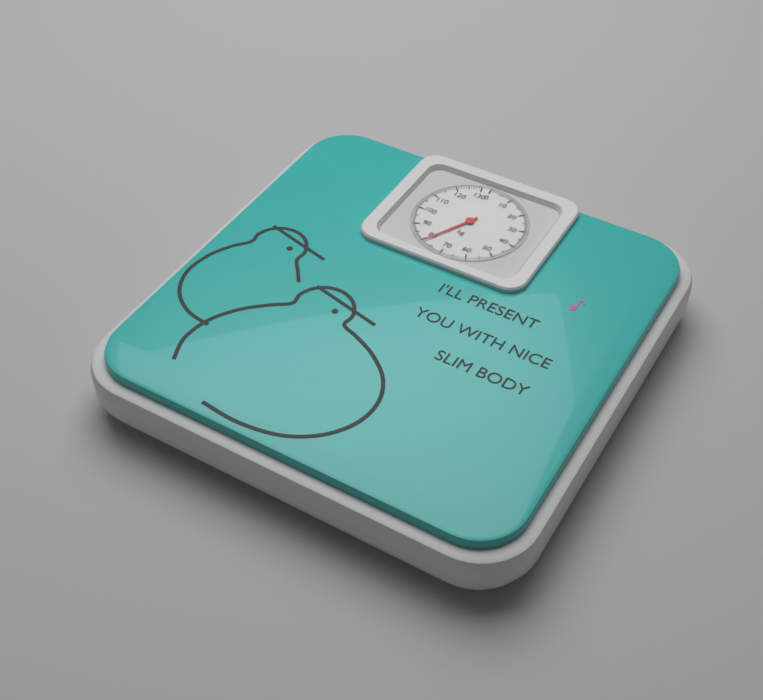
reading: 79 kg
